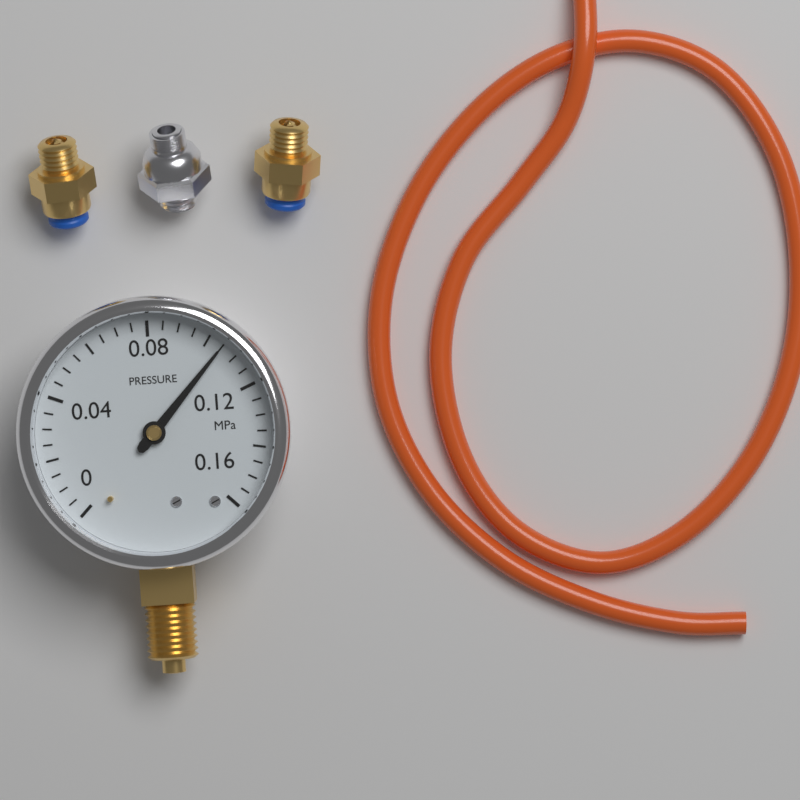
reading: 0.105 MPa
